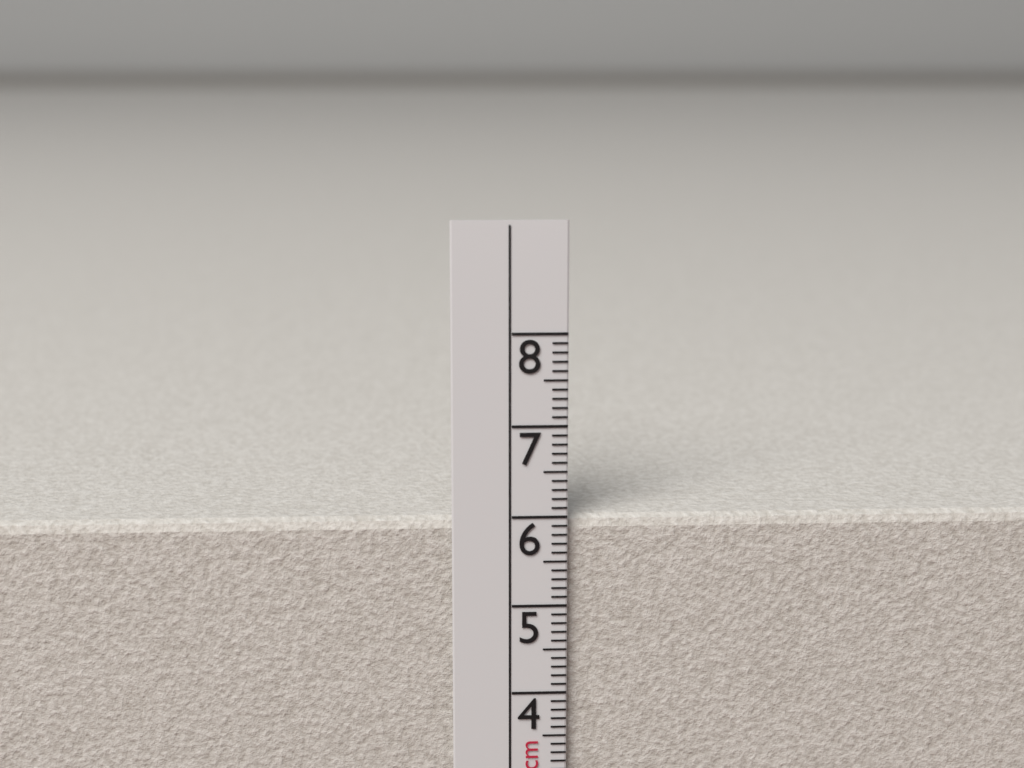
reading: 6.0 cm
